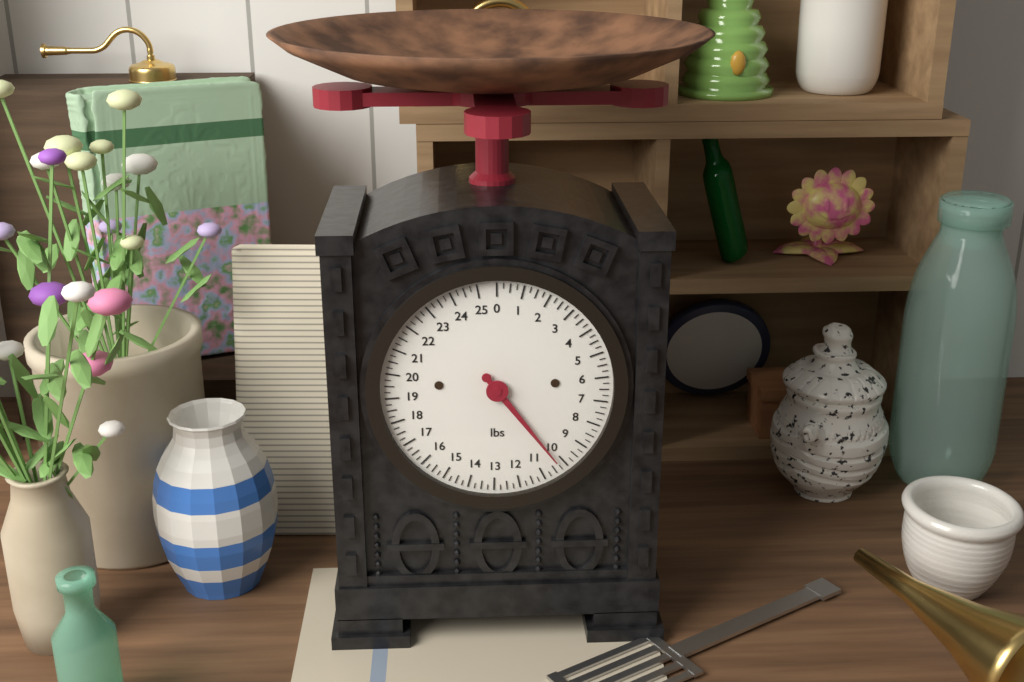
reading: 10.25 lbs
